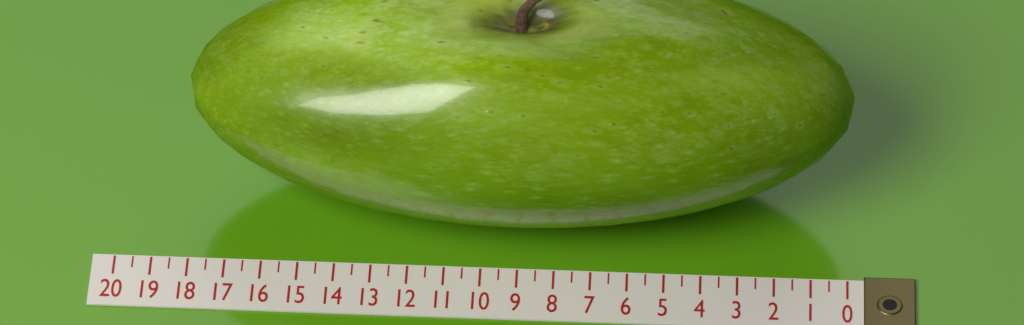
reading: 18.0 (no unit)
